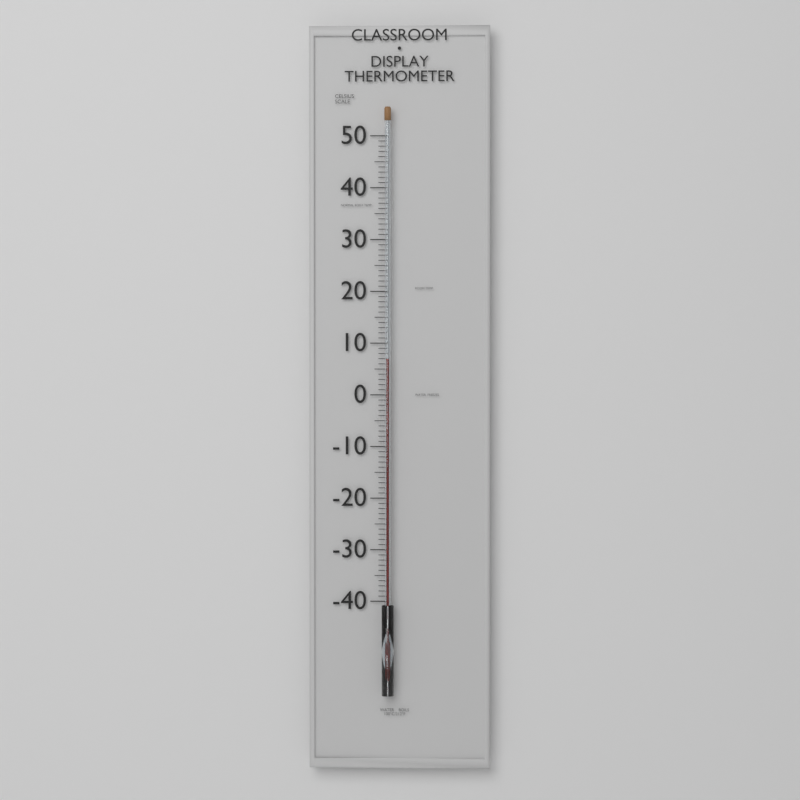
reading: 7 °C
